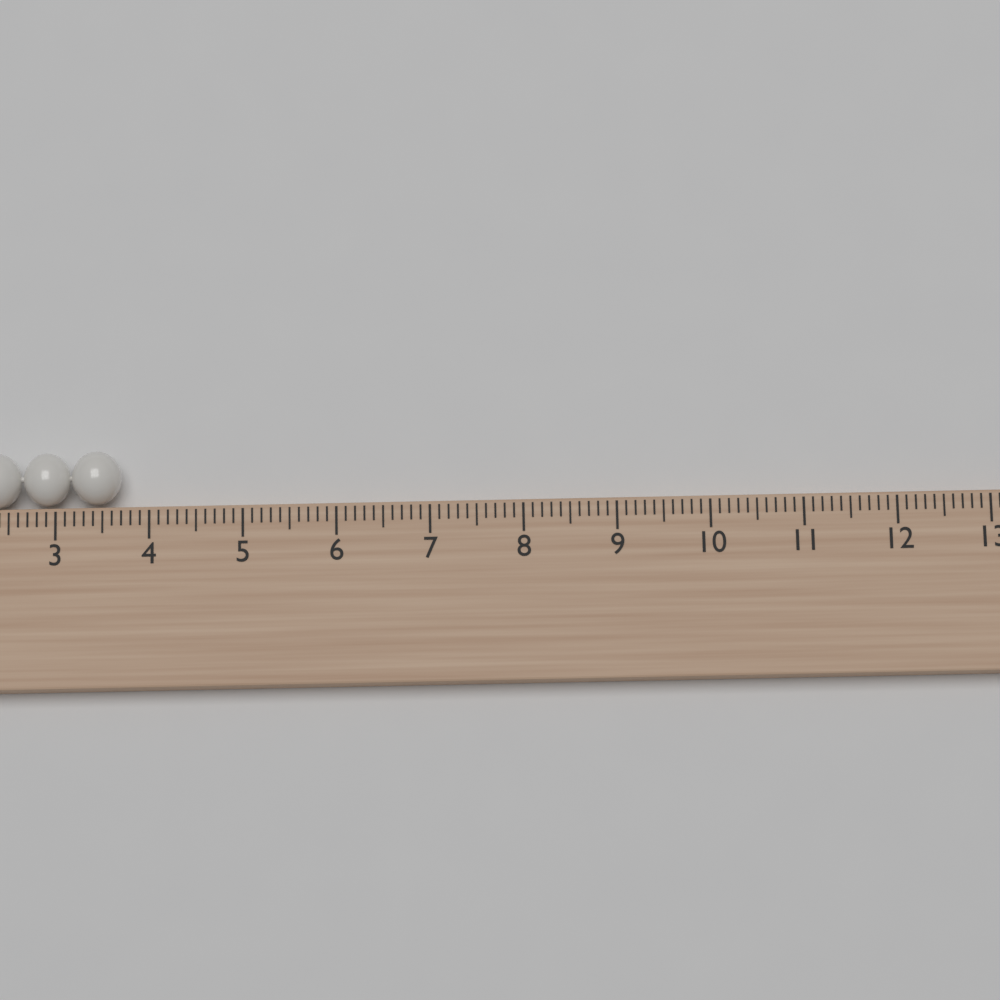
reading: 3.7 cm
